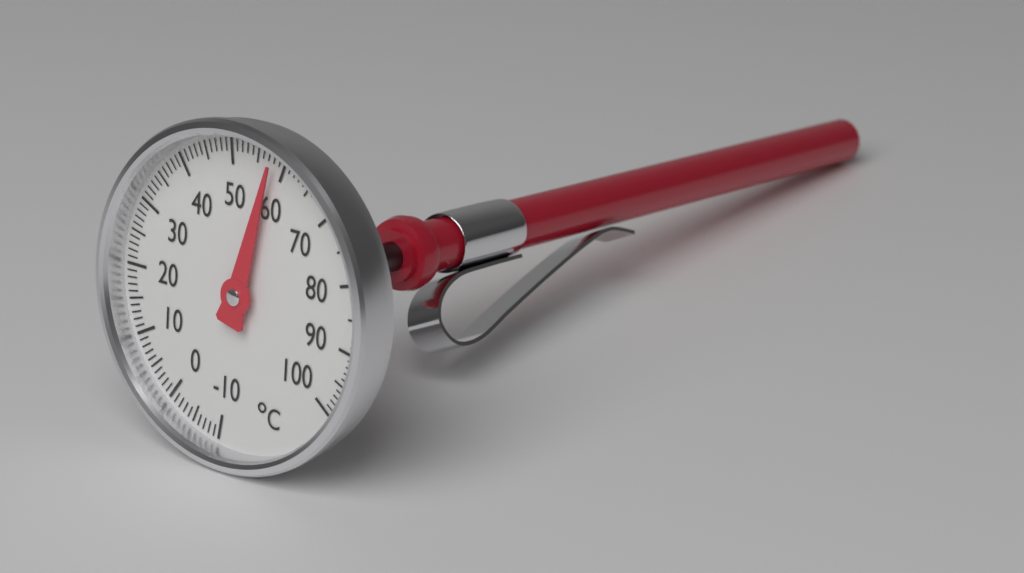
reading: 58 °C
